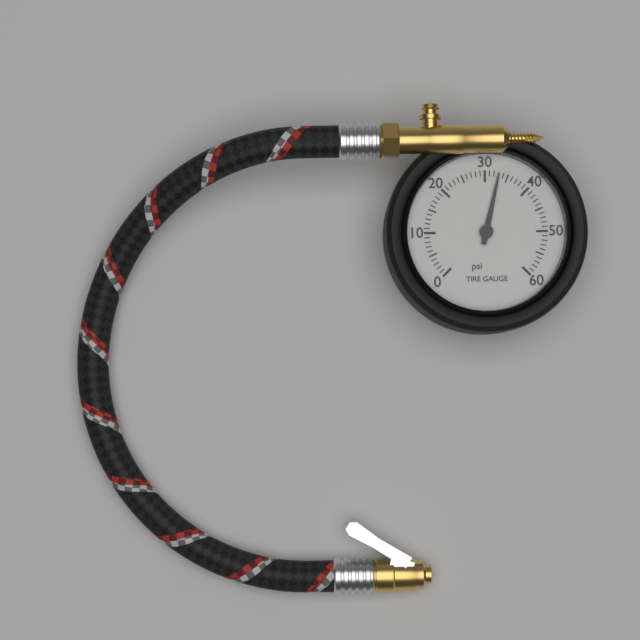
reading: 33 psi
